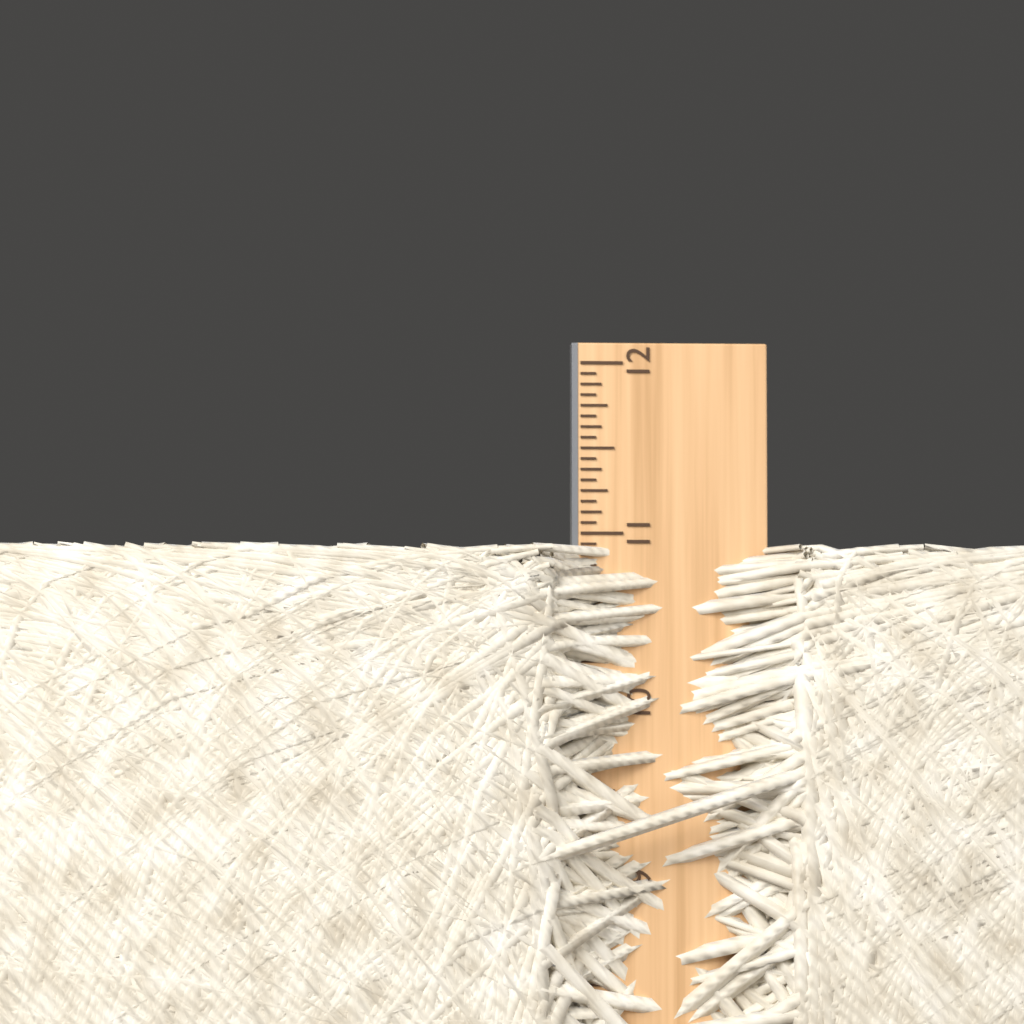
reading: 10.9375 in
